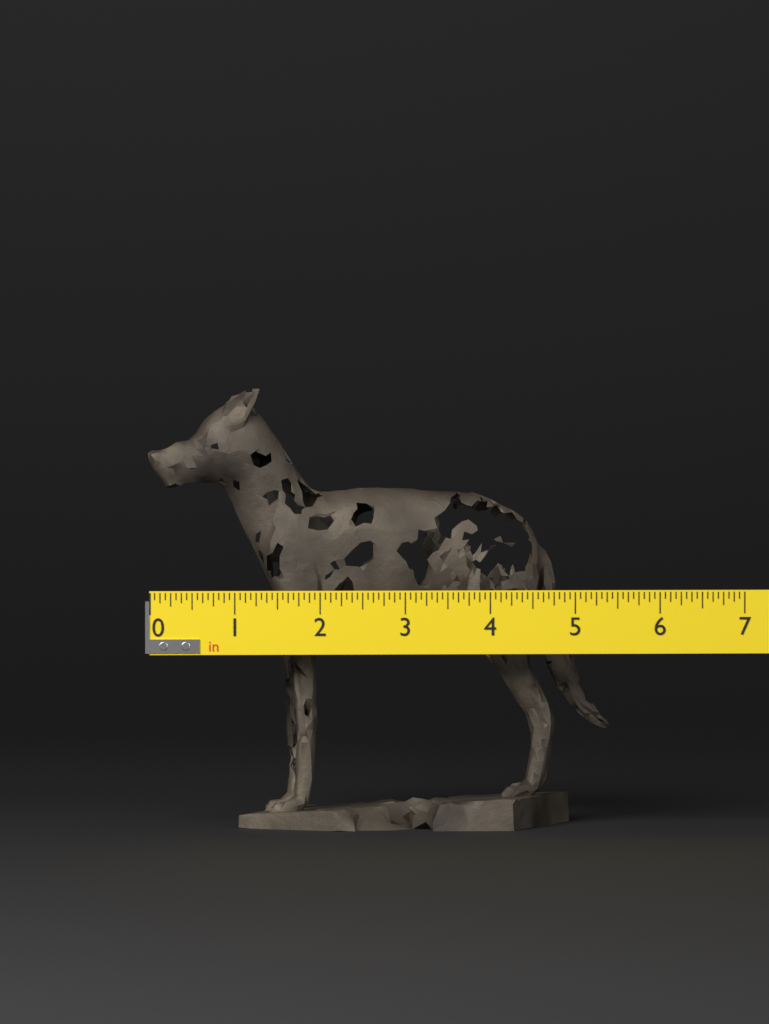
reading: 5.5000 in
